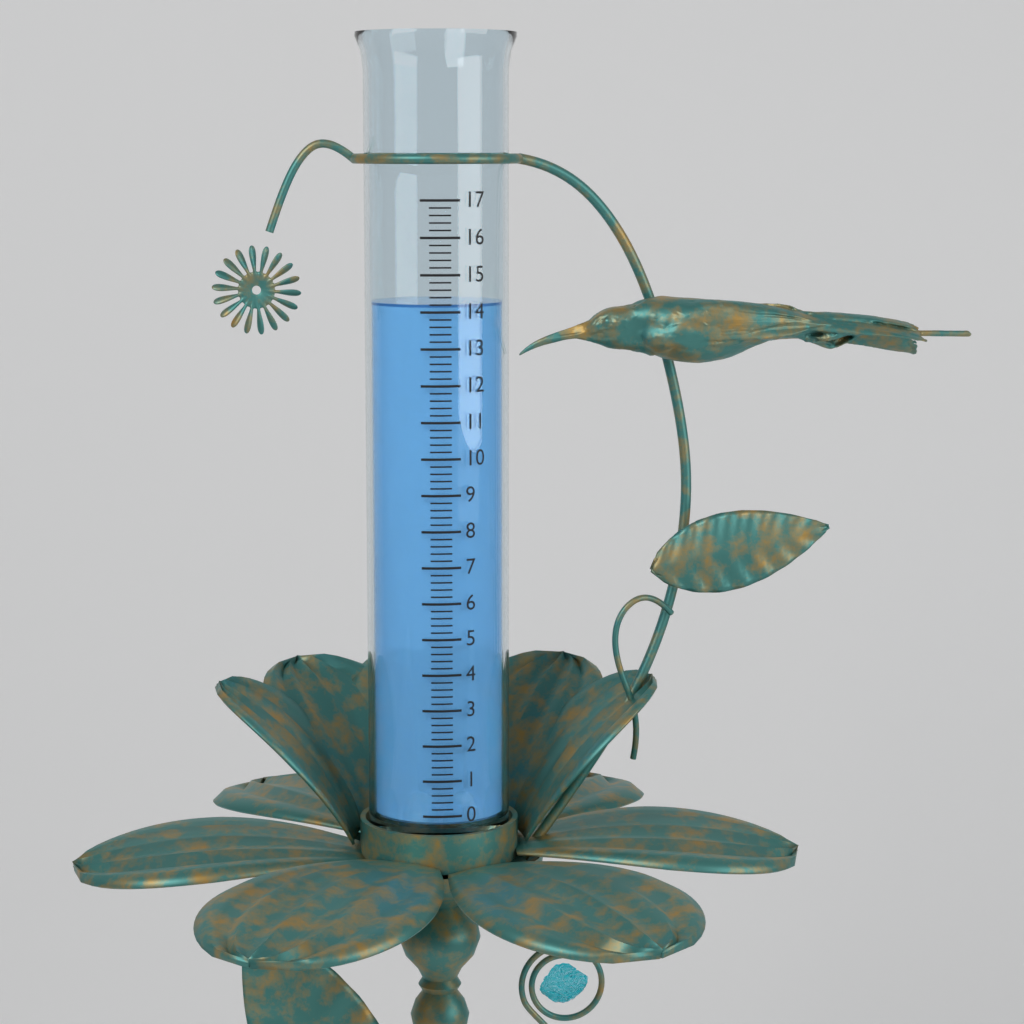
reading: 14.2 (no unit)
